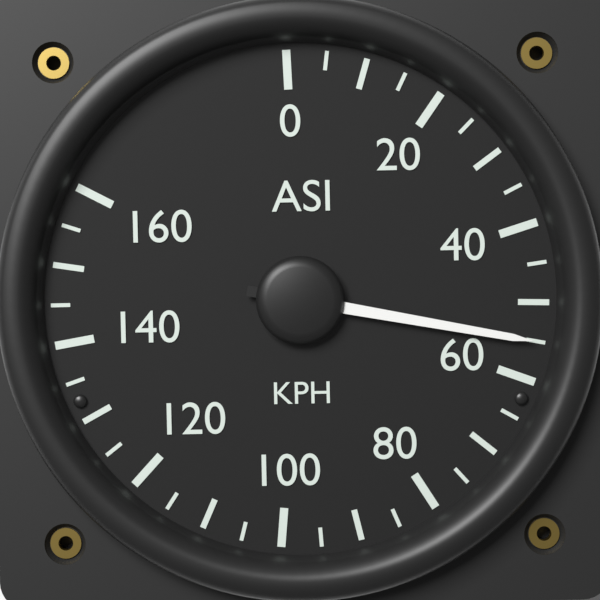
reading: 55 KPH
